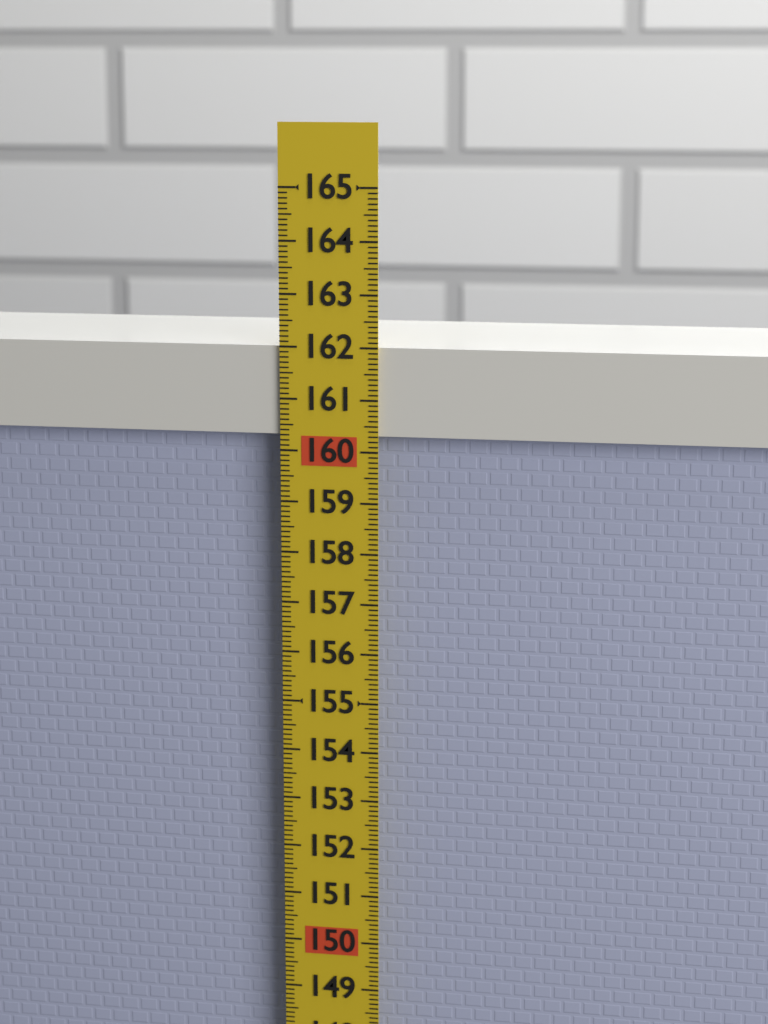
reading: 162.0 (no unit)
